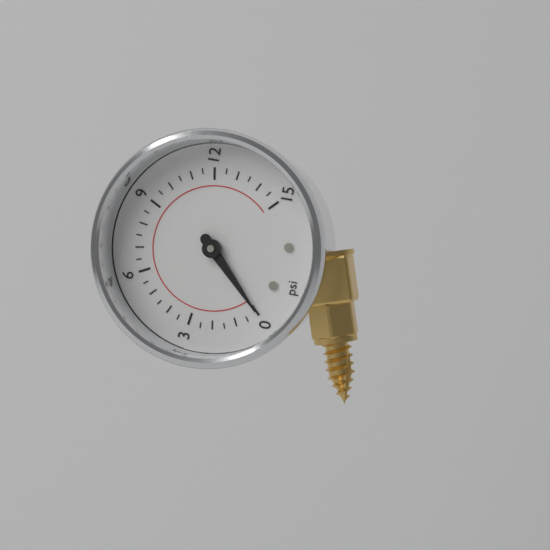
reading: 0.0 psi
